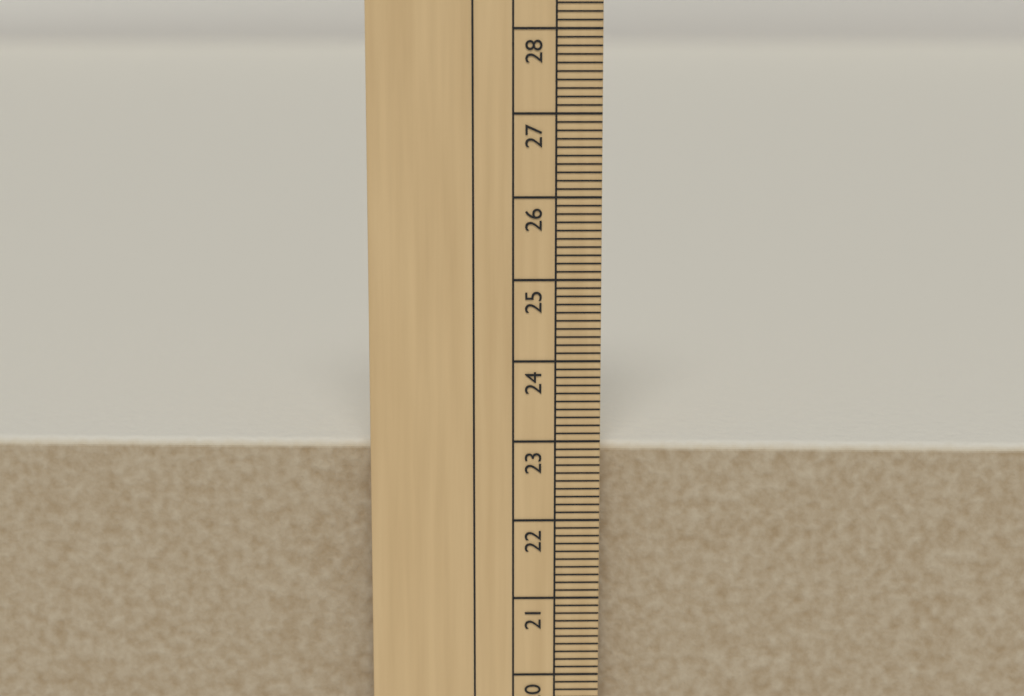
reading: 22.9 cm
